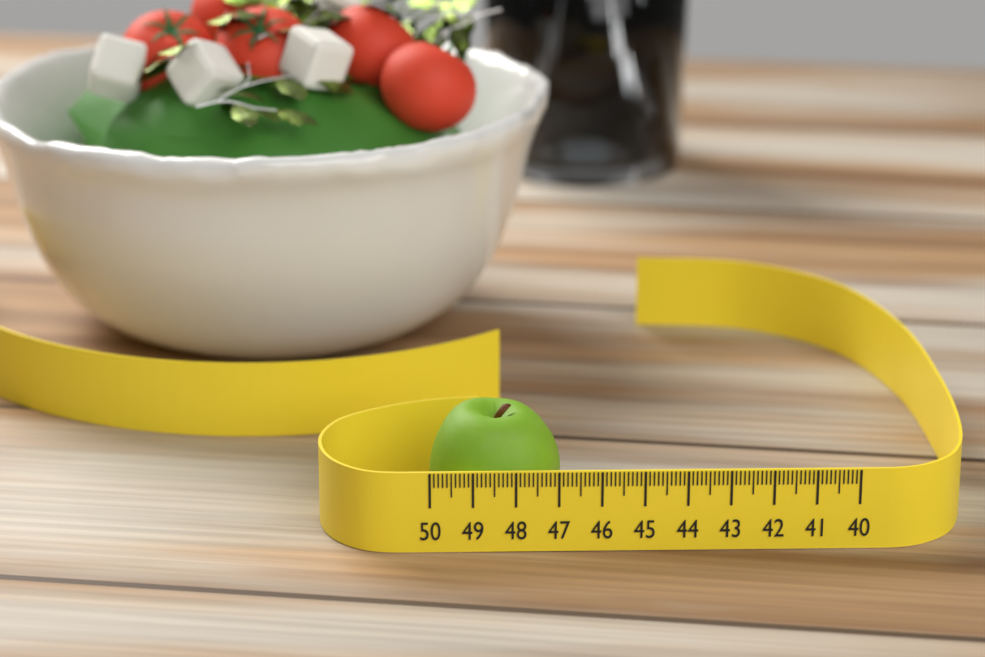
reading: 46.9 (no unit)
